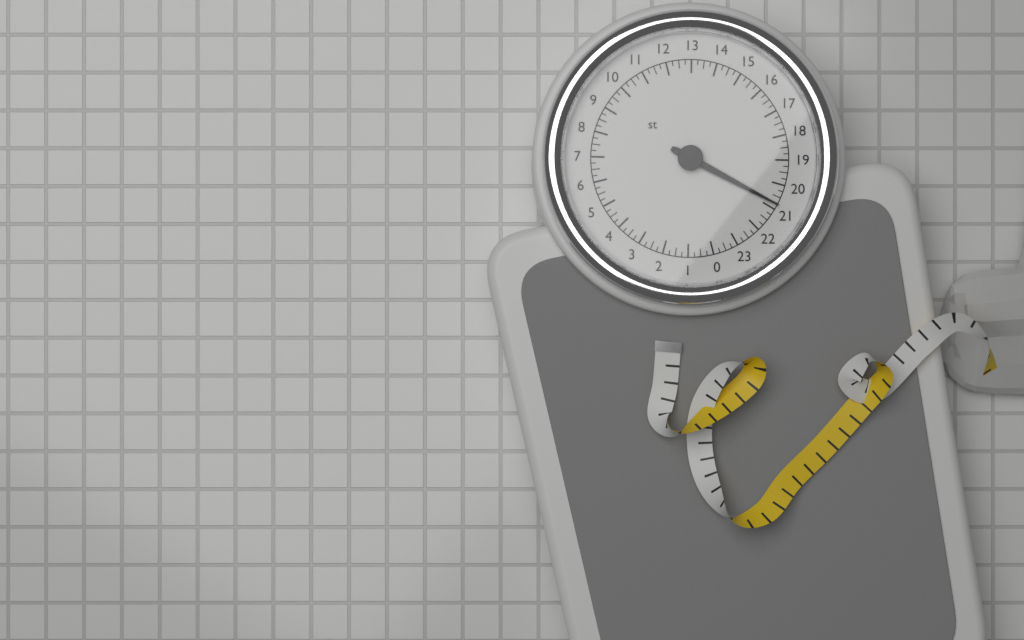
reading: 20.80 st
